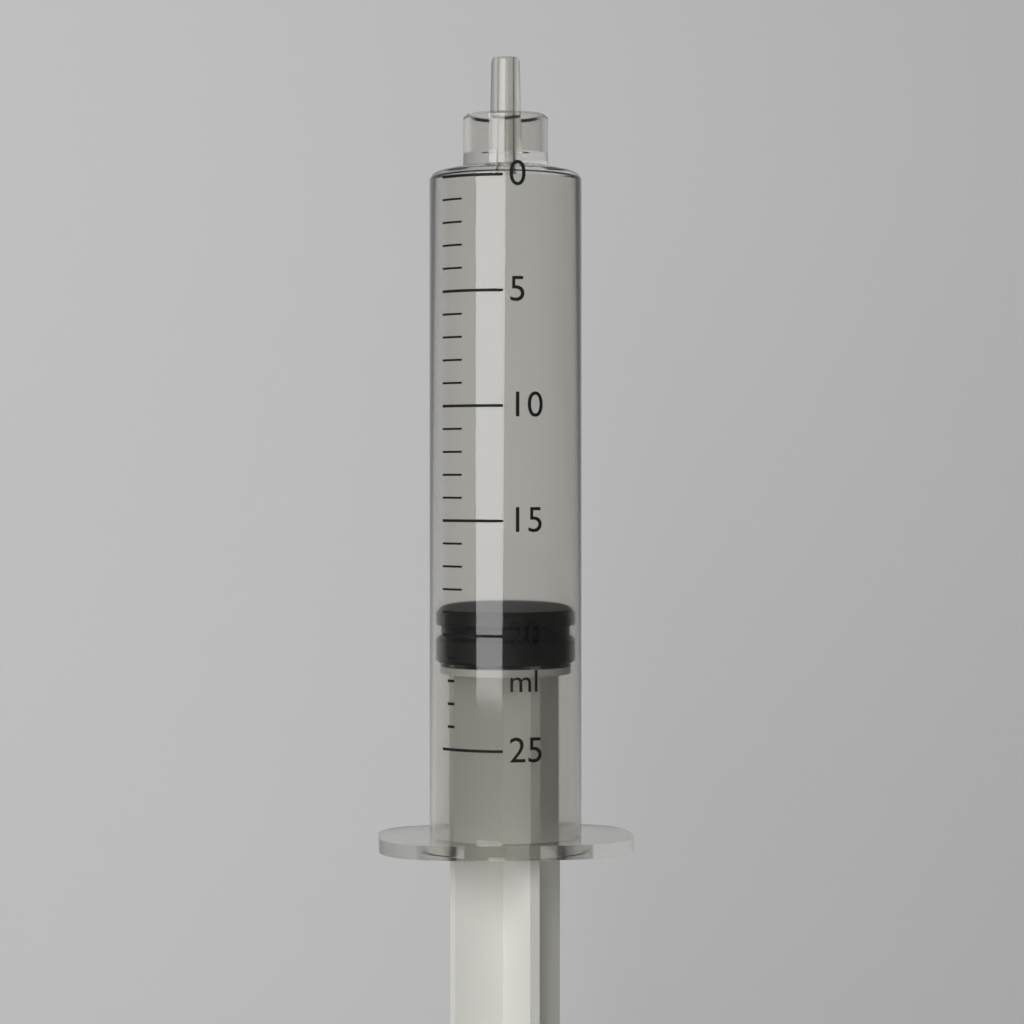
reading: 19 ml
